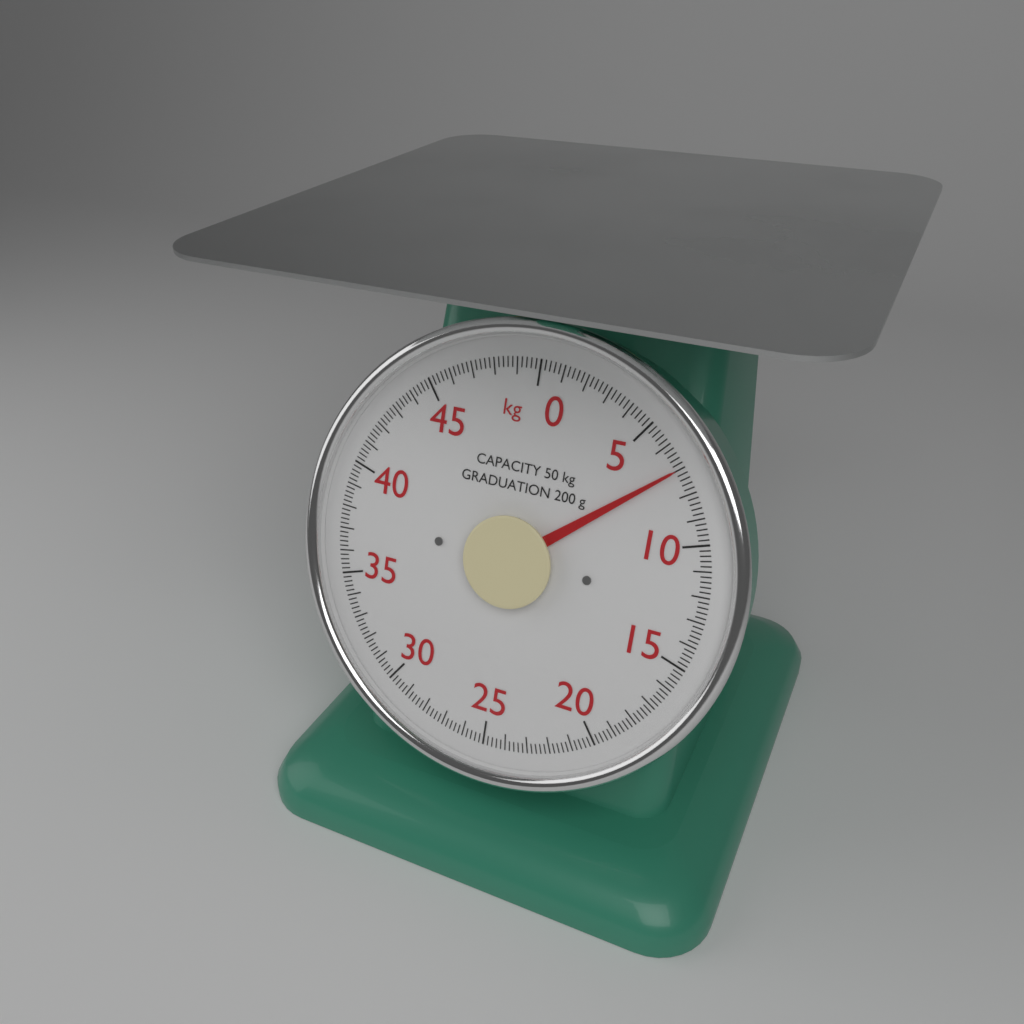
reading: 7.0 kg
